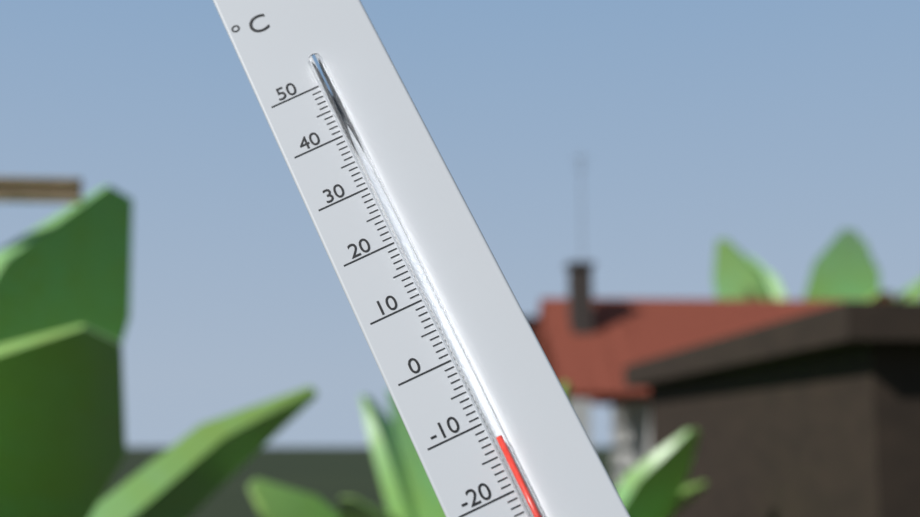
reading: -13 °C
